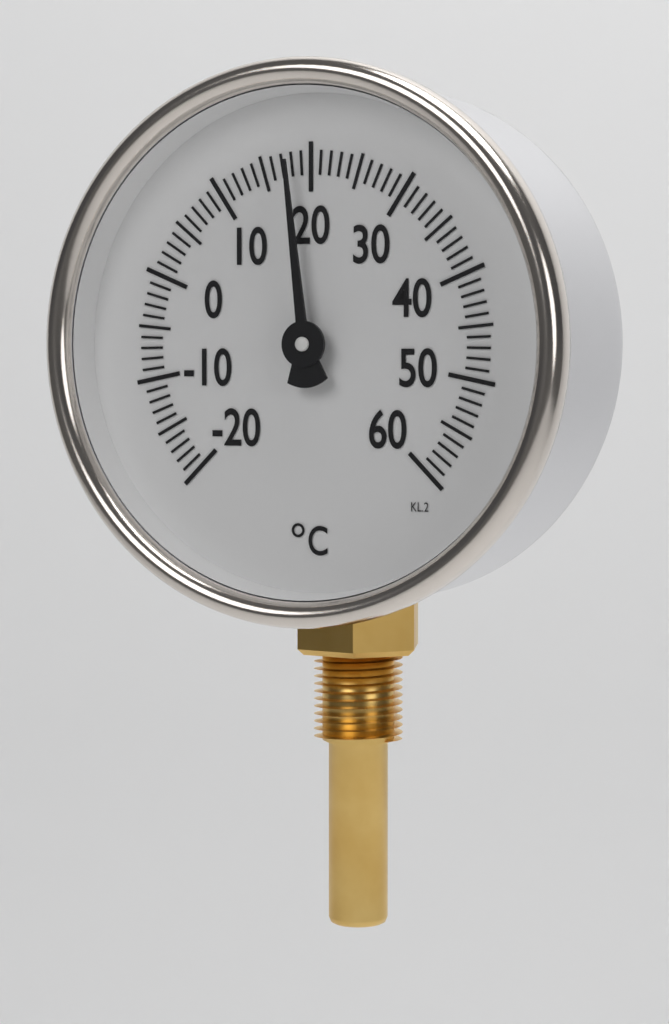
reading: 18 °C
